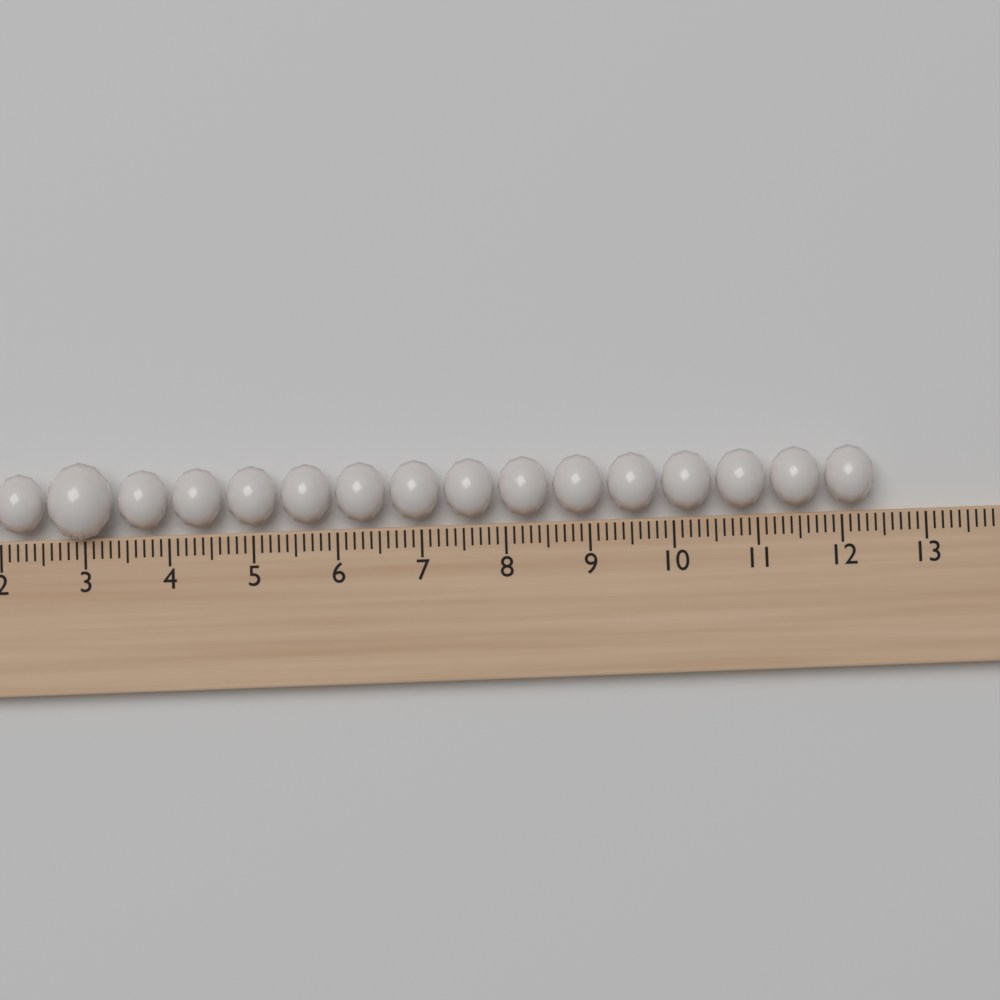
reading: 12.4 (no unit)
